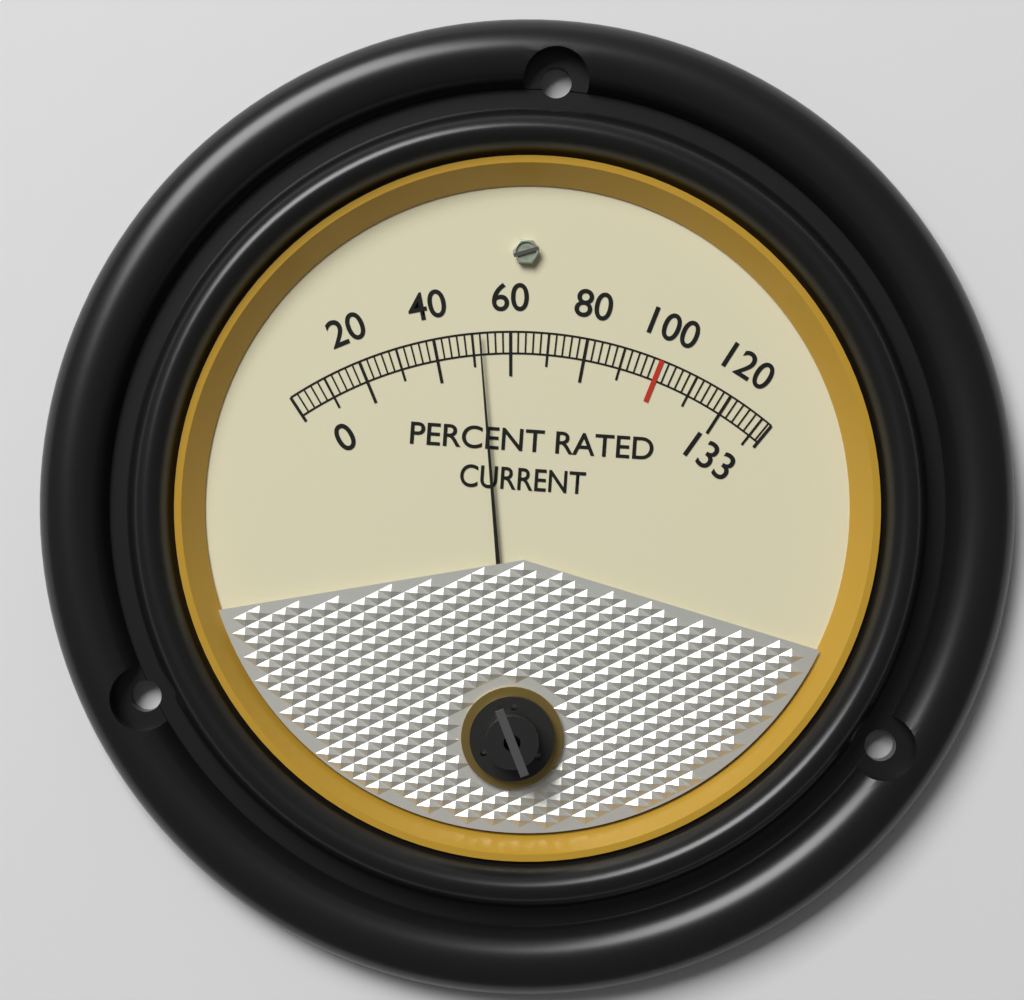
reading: 52 %
